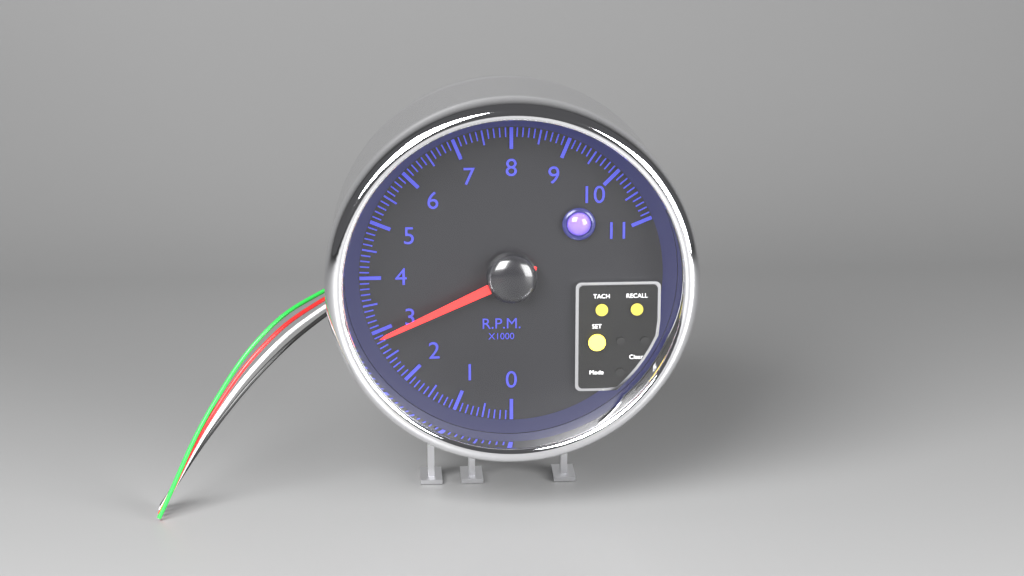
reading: 2.9 rpm x1000
